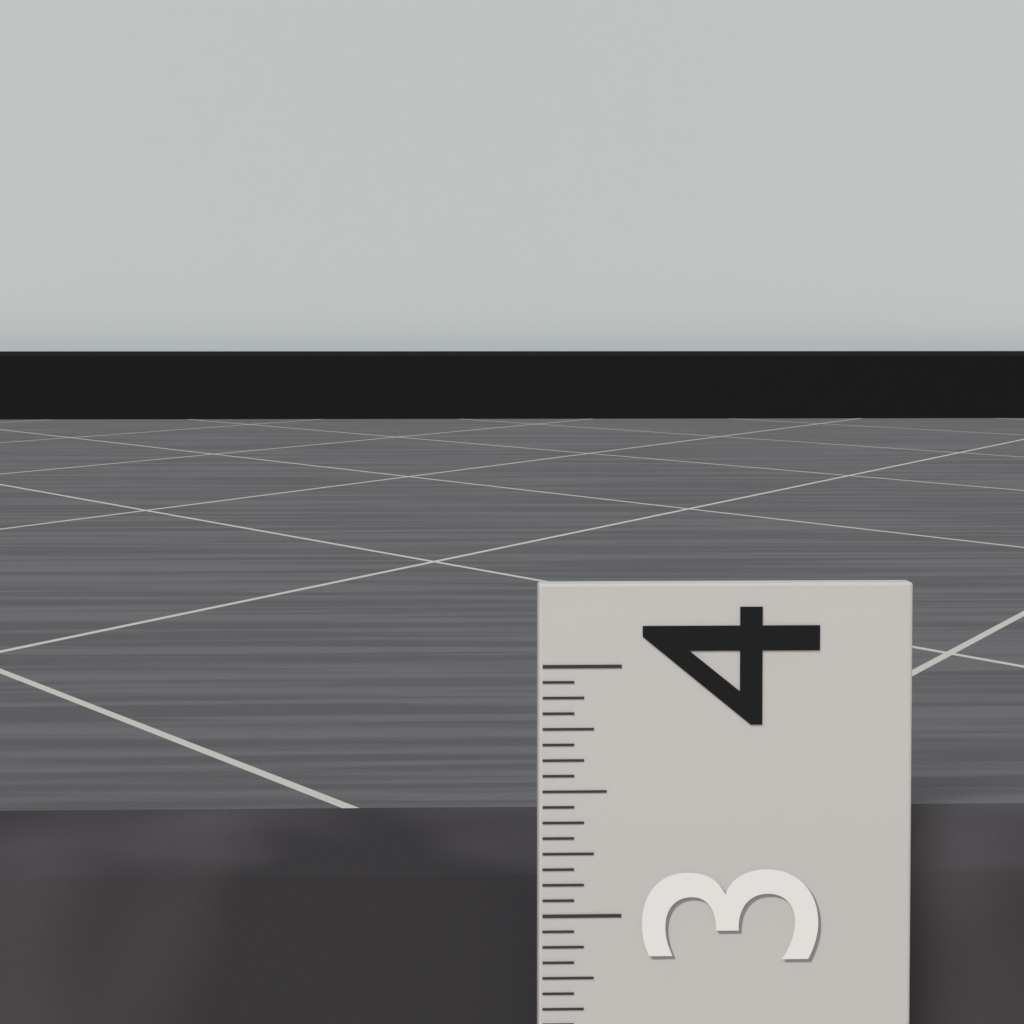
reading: 3.3750 (no unit)
